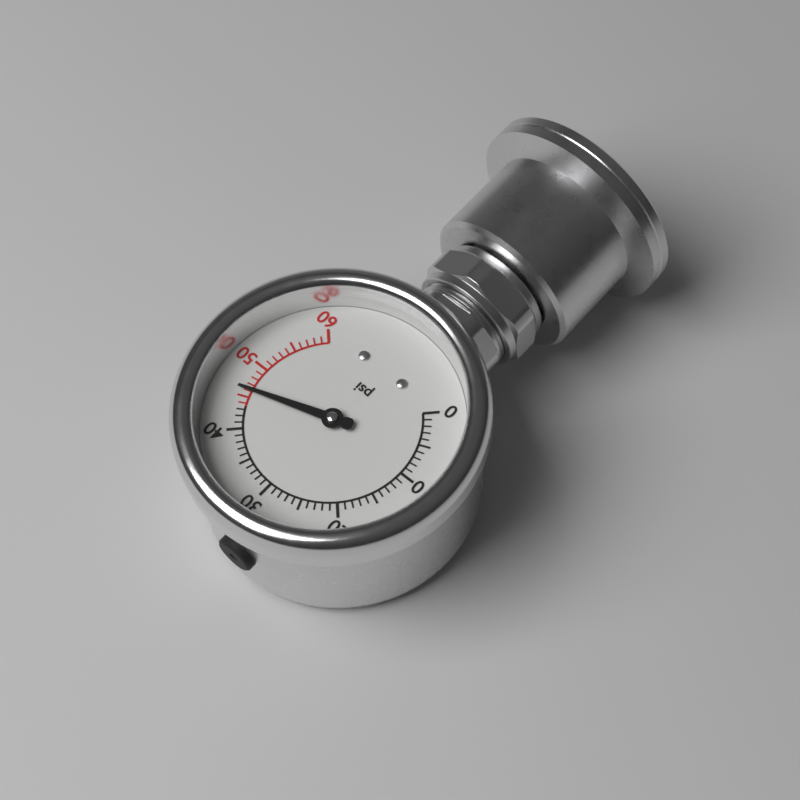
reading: 46 psi
